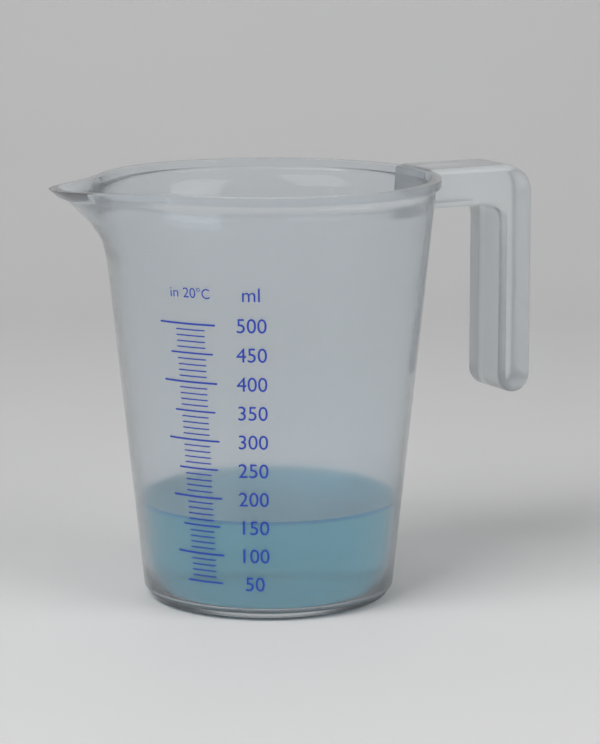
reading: 160 ml
